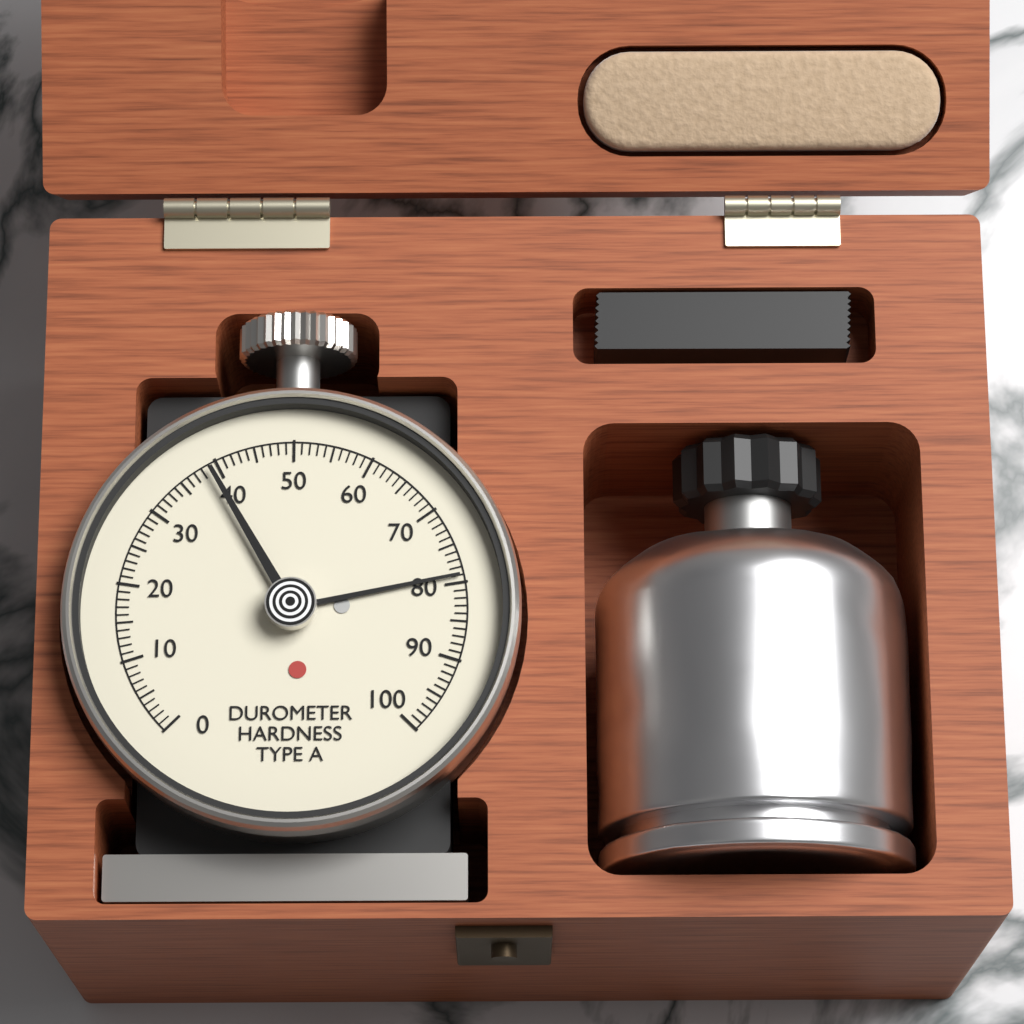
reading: 79 Shore A
